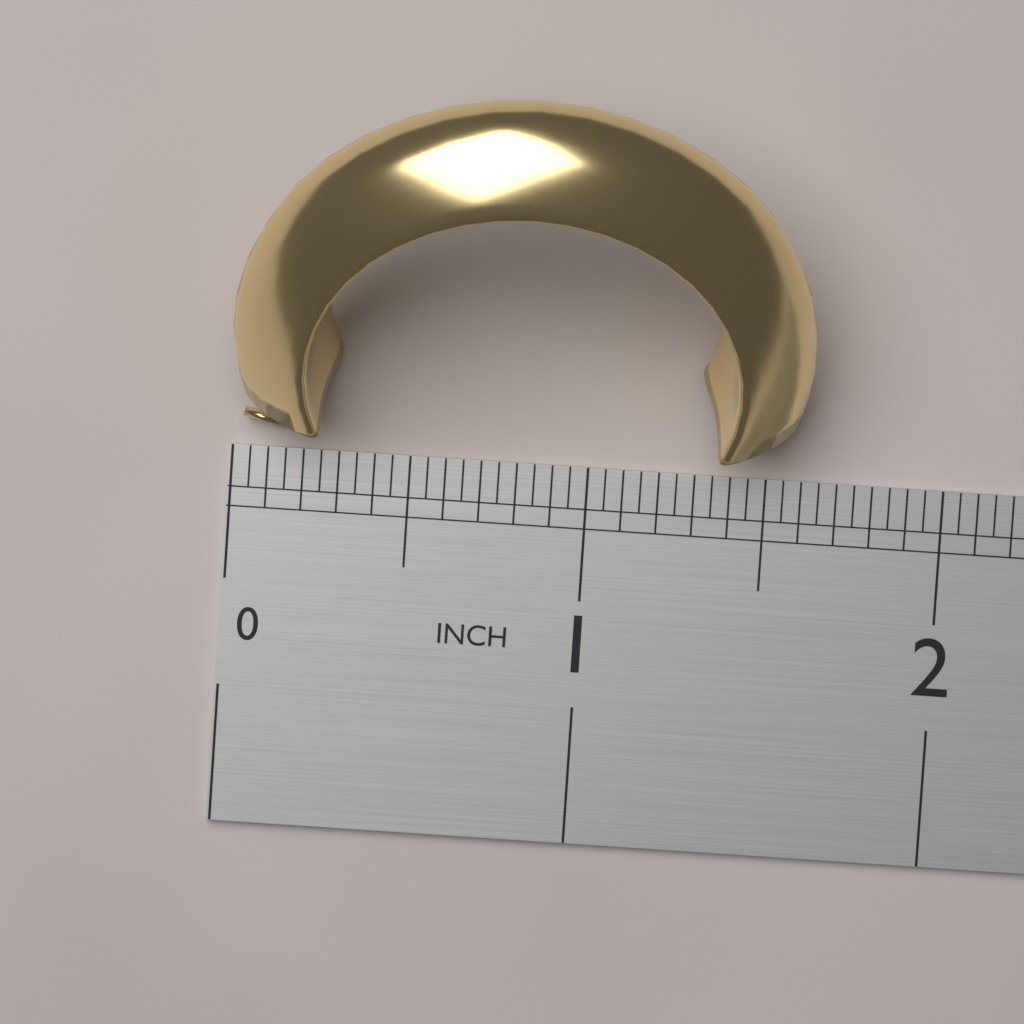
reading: 1.60 in
